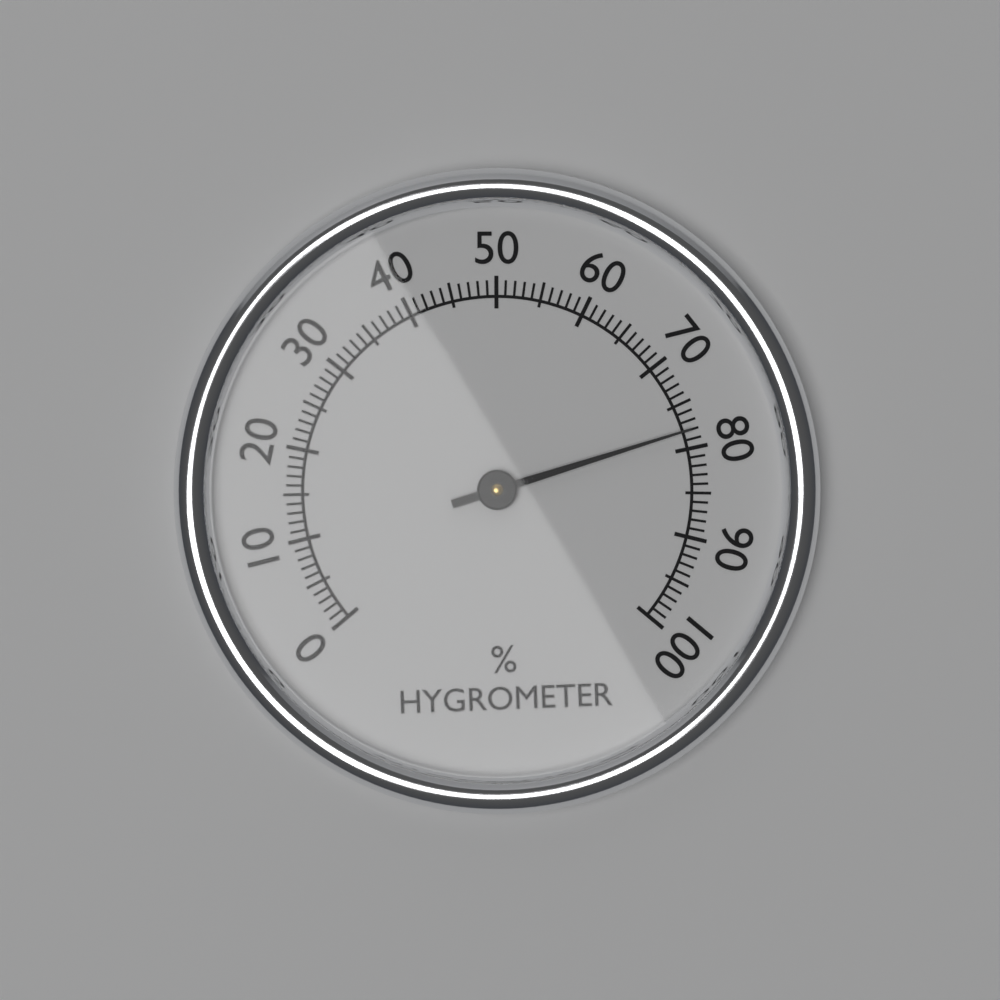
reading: 78 %
